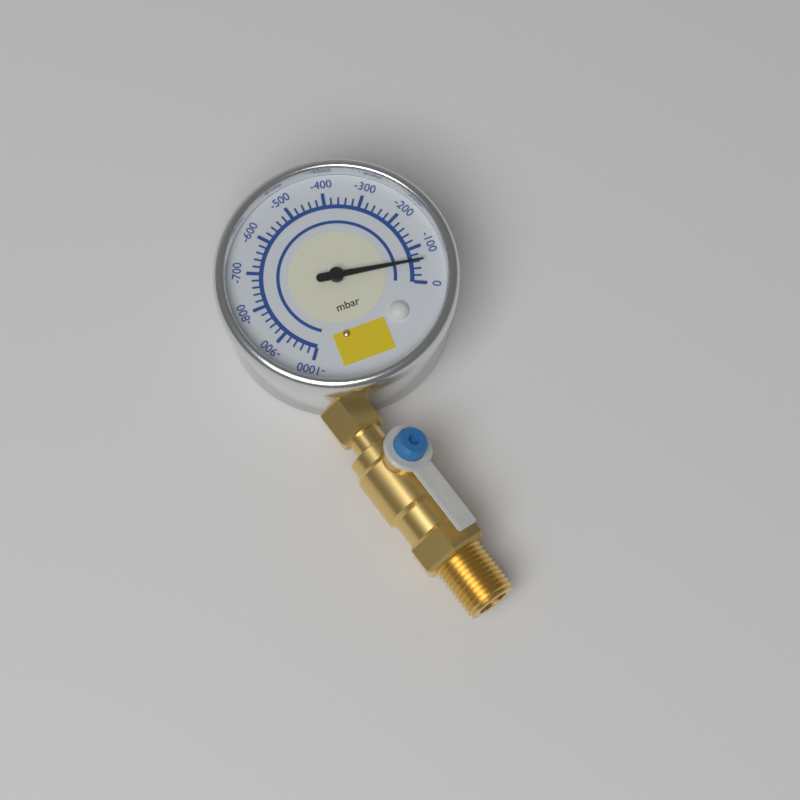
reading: -60 mbar
